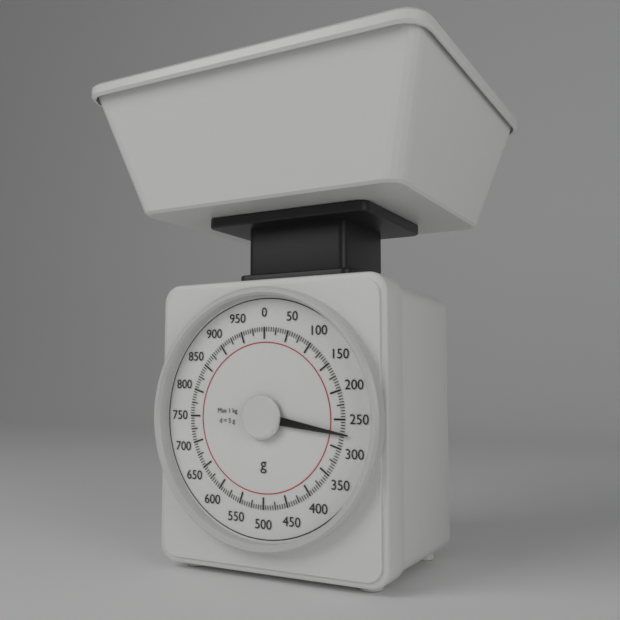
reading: 275 g
